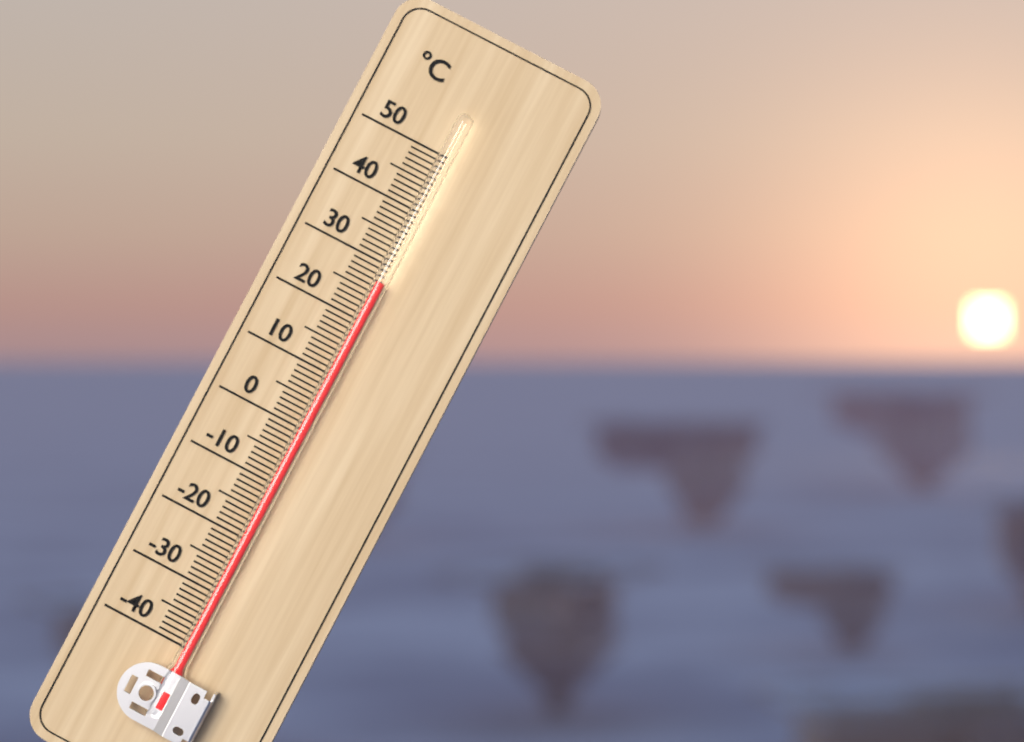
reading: 27 °C
